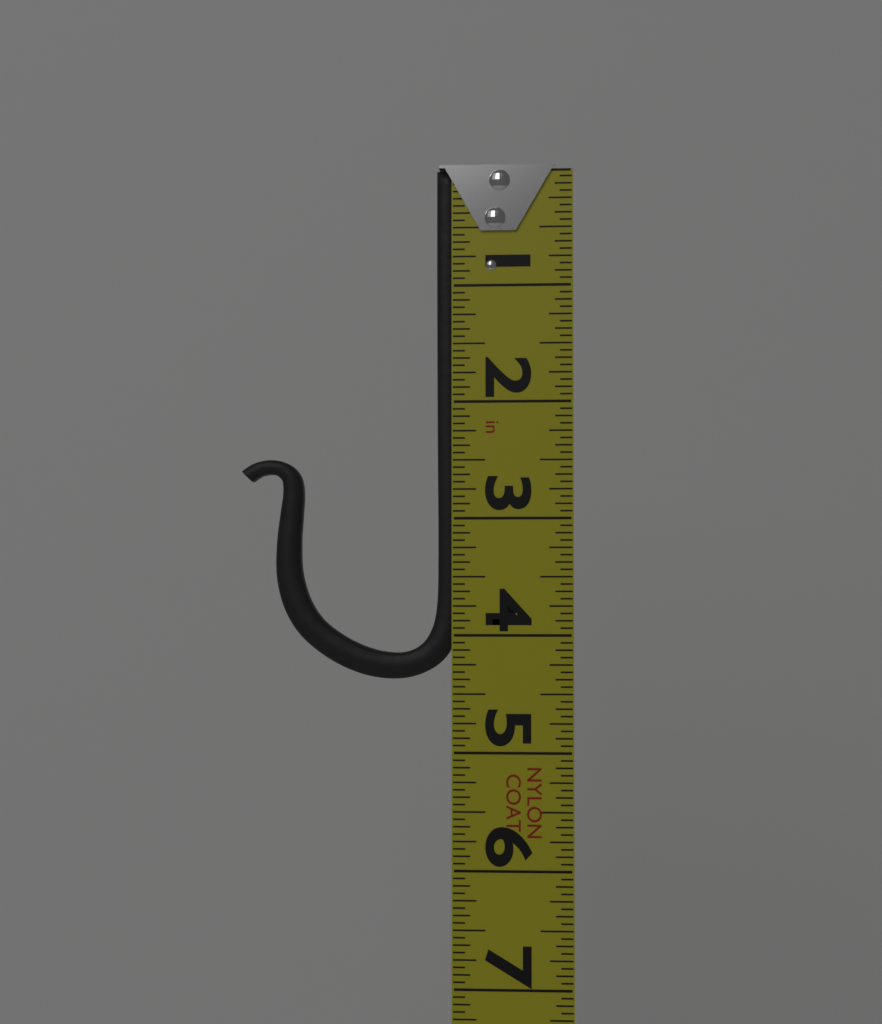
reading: 4.3750 in
